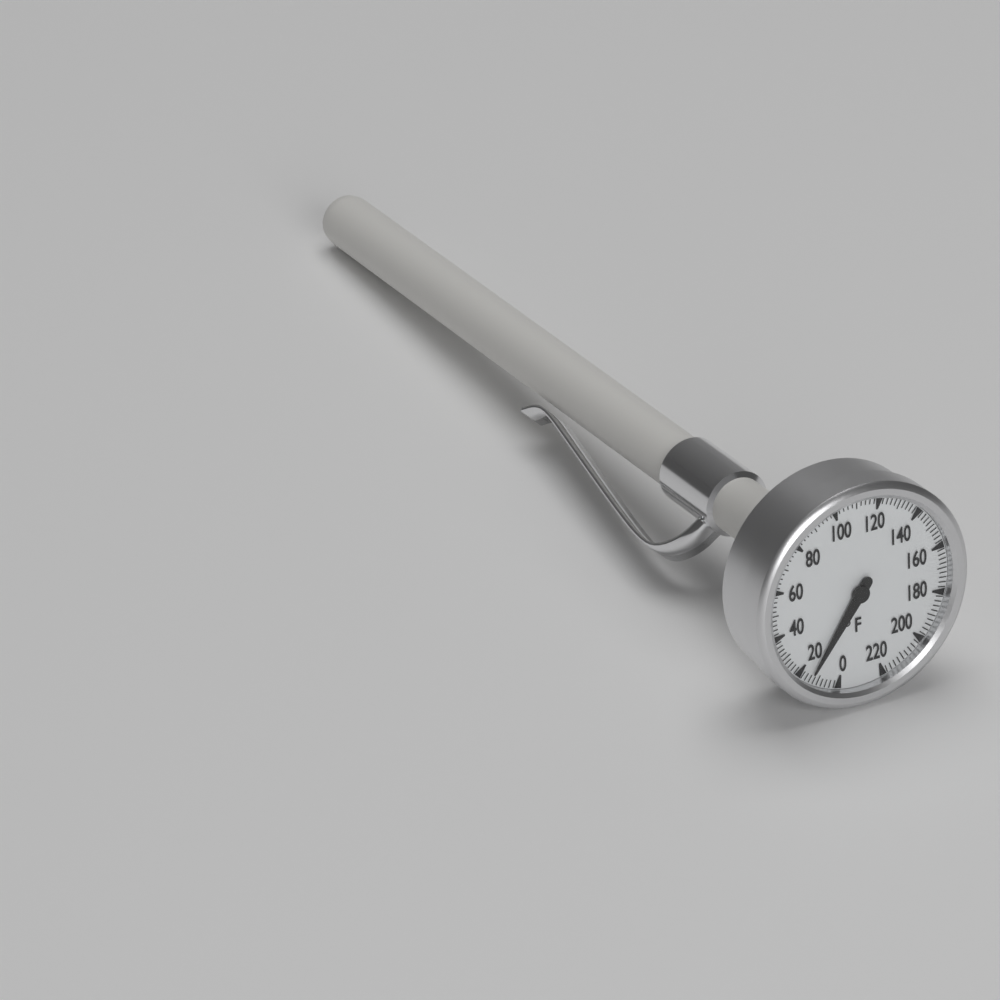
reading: 14 °F
